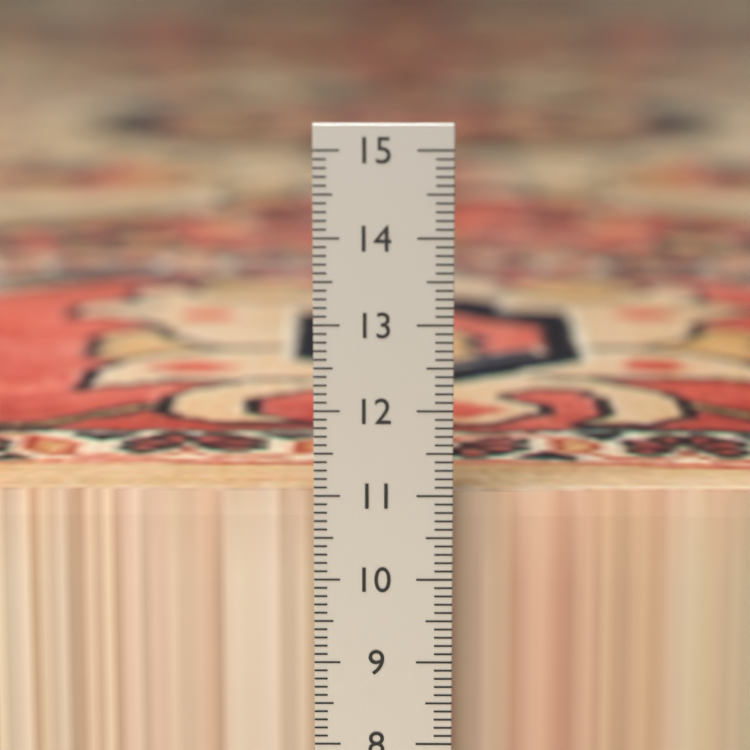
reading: 10.9 cm
